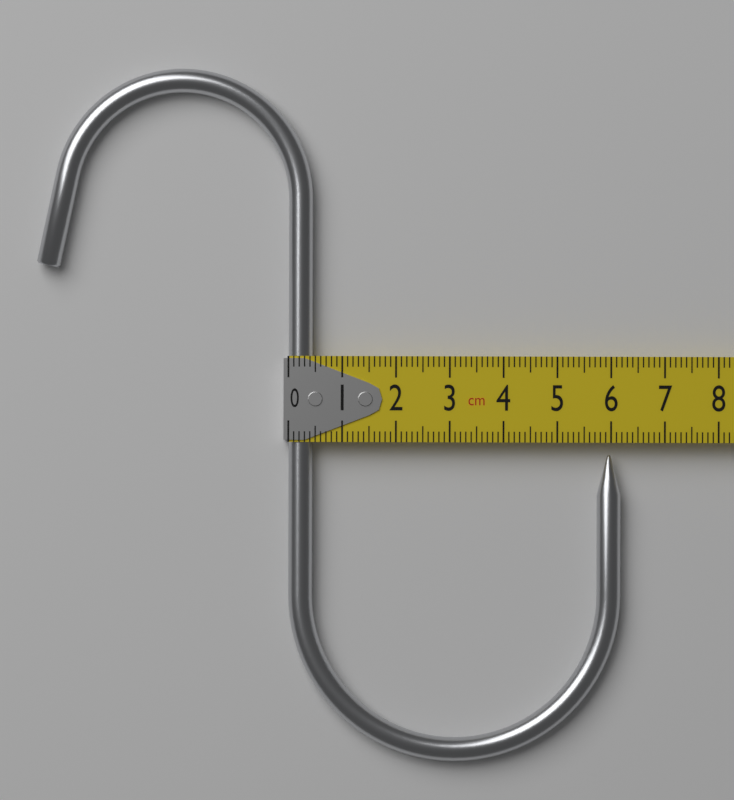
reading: 6.2 cm
